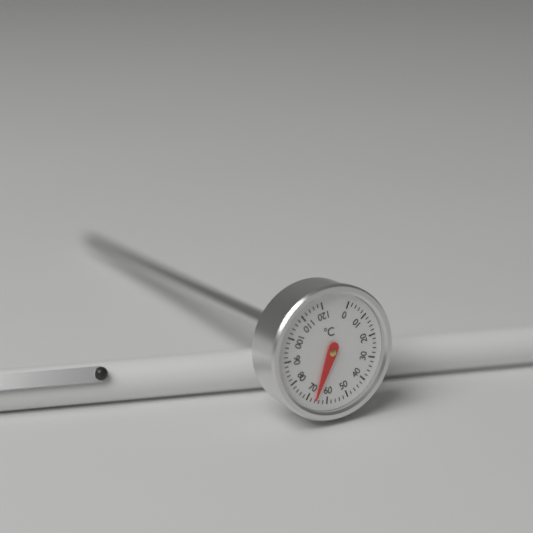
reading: 66 °C
